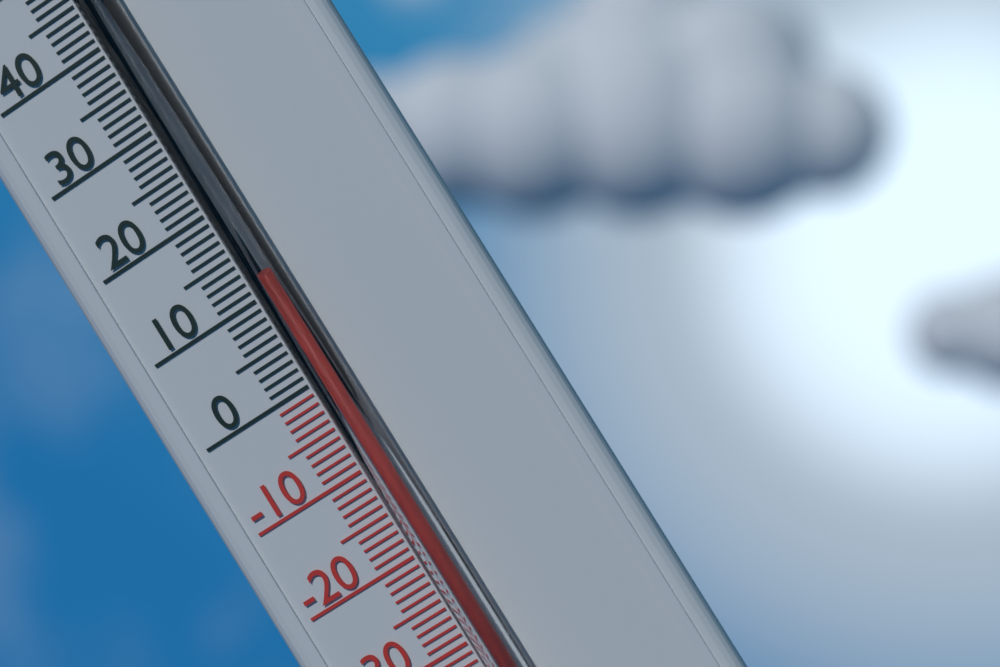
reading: 11 °C
